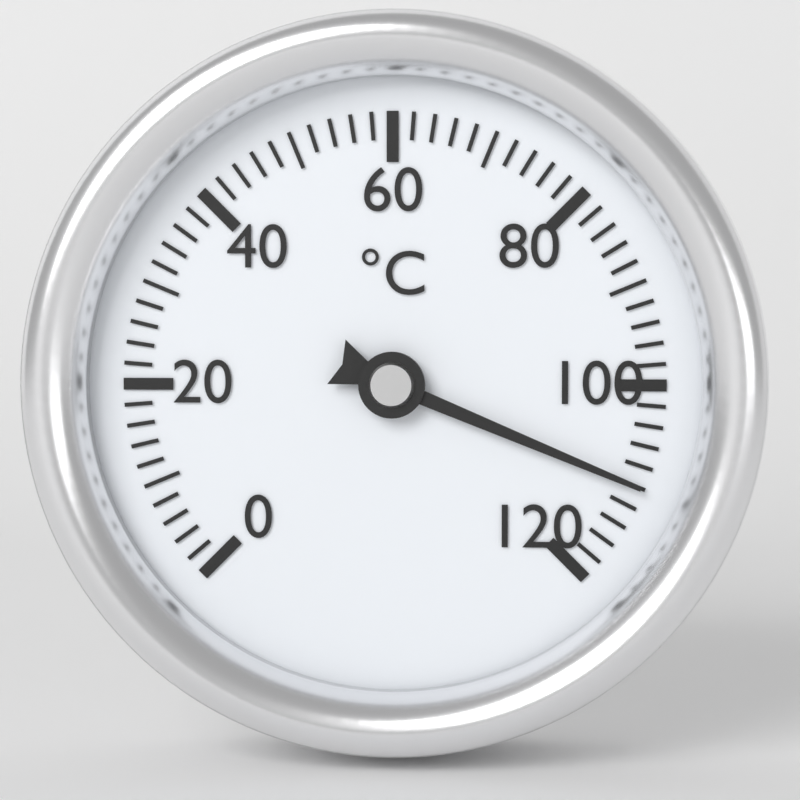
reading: 110 °C
